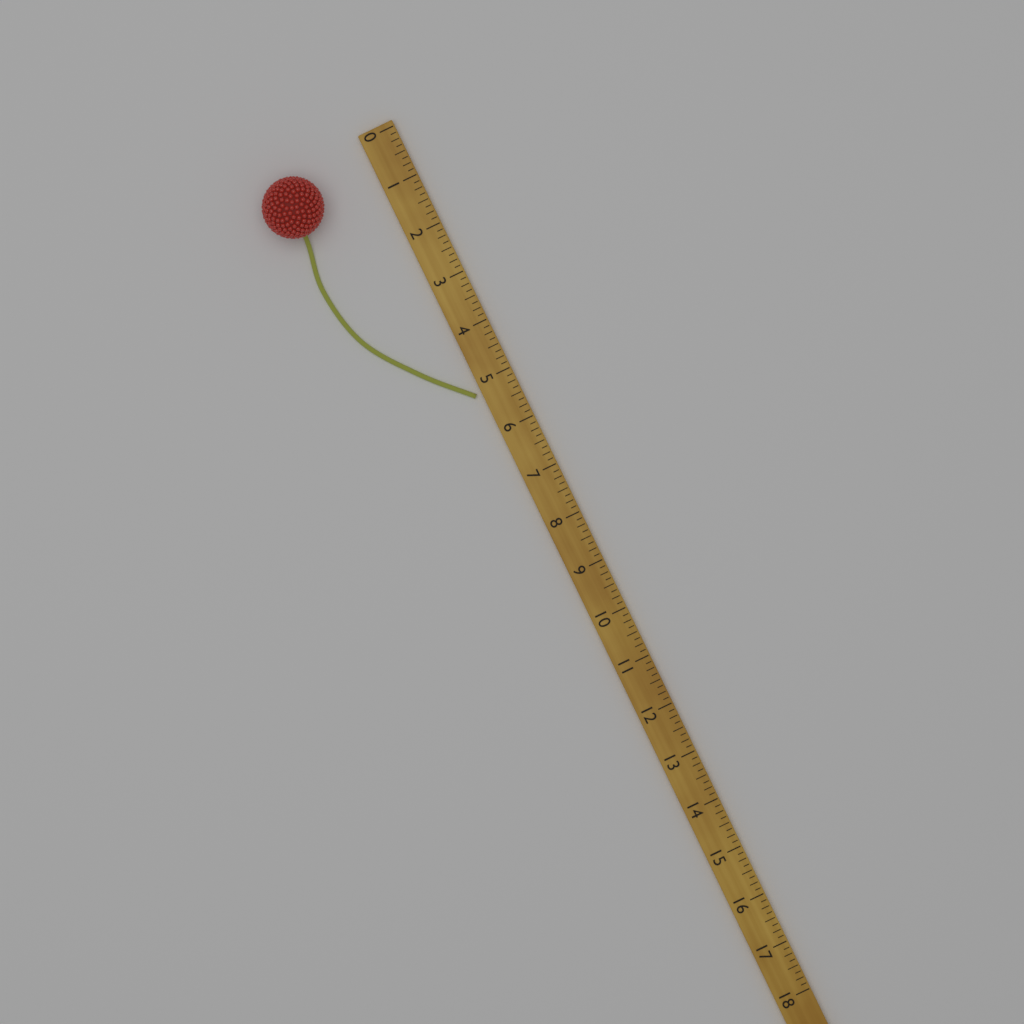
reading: 5.250 (no unit)
